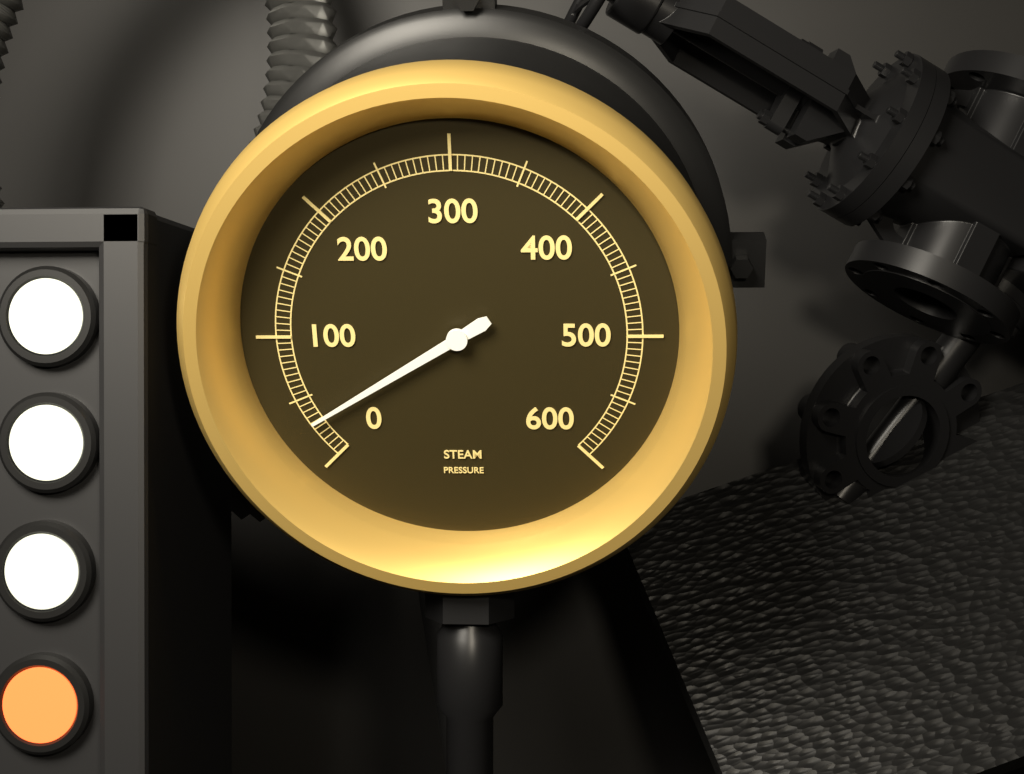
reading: 30 (no unit)
